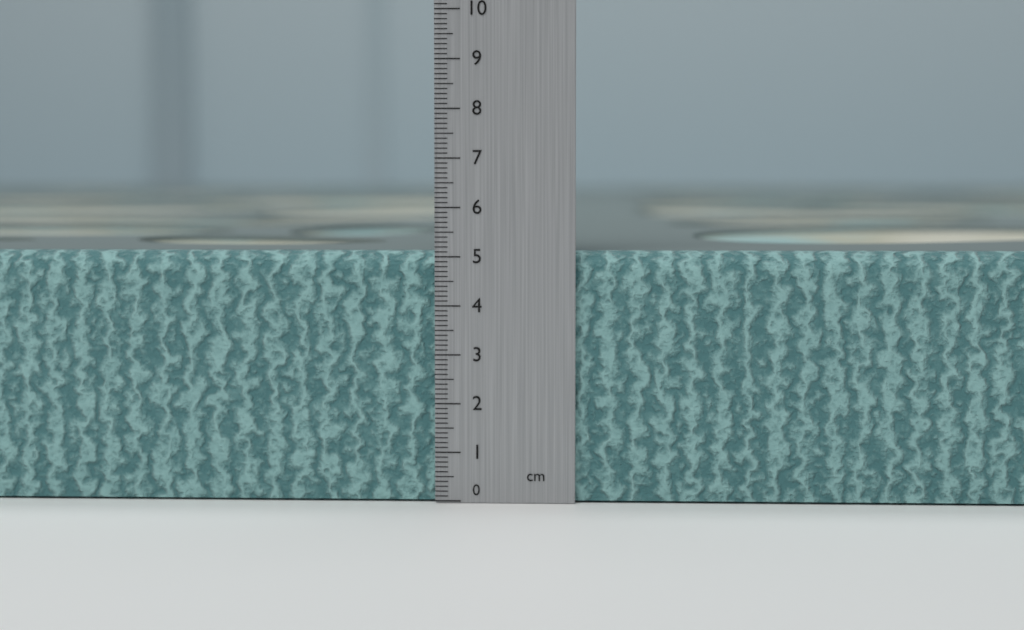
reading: 5.1 cm
